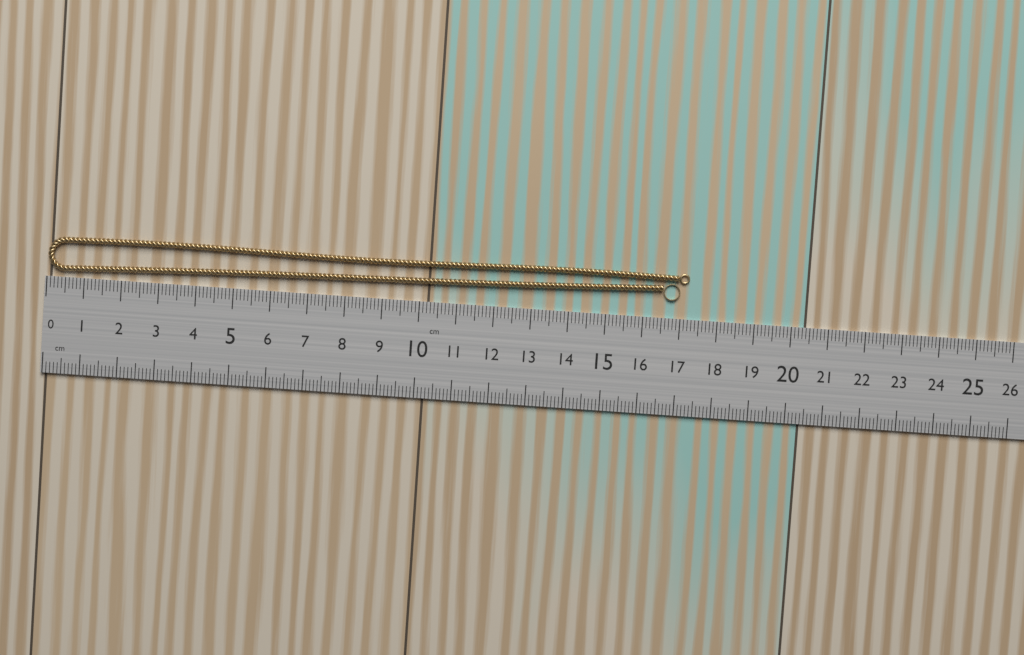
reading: 17.2 cm
